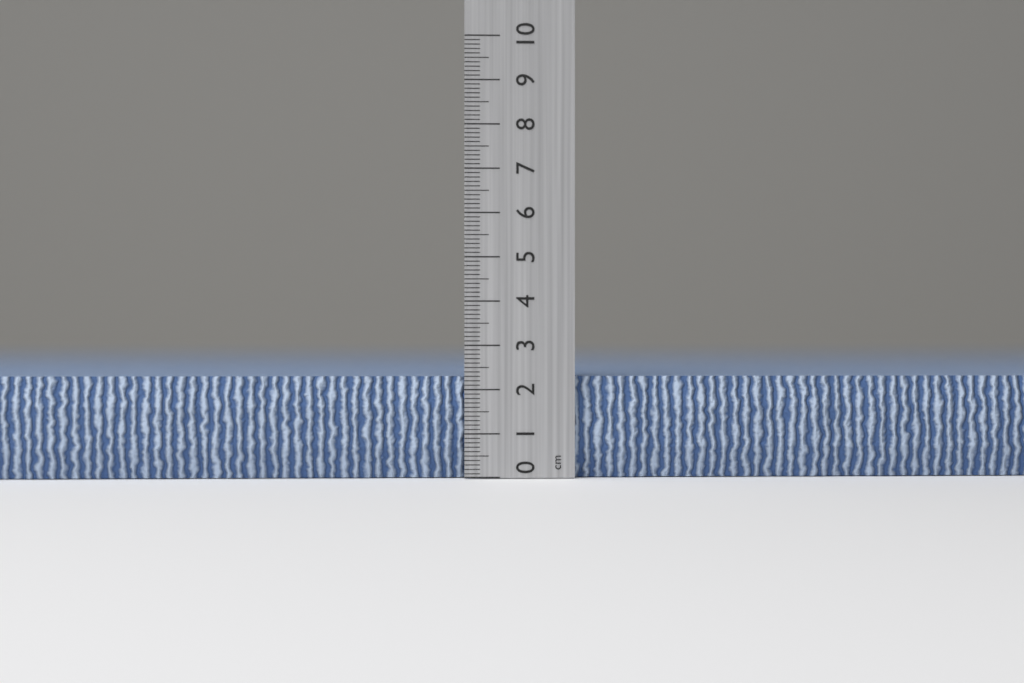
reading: 2.3 cm
